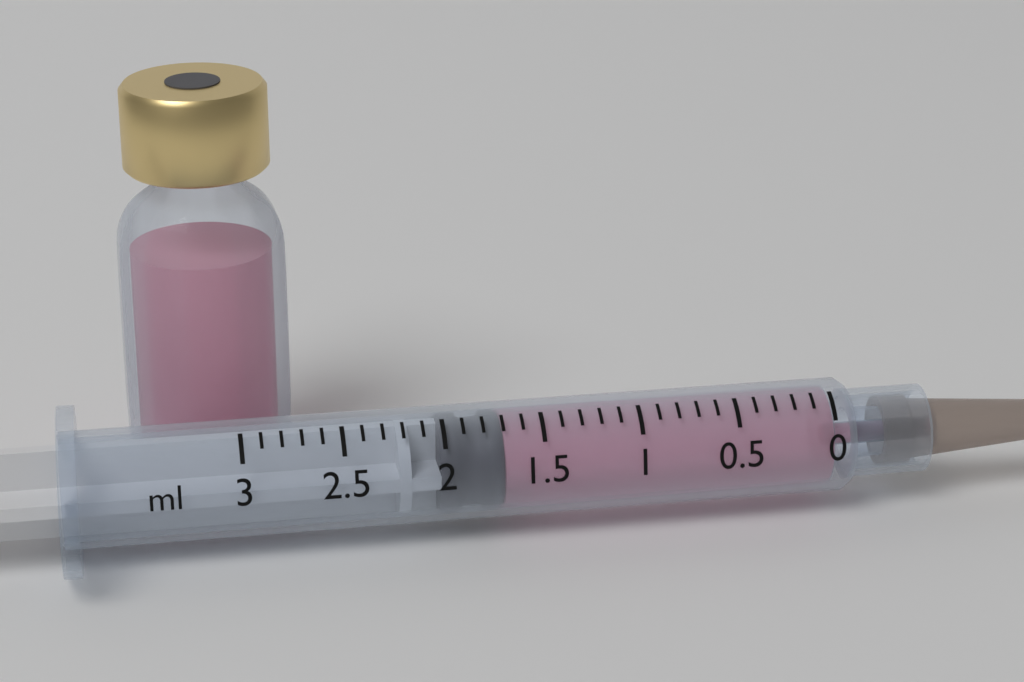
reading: 1.7 ml
